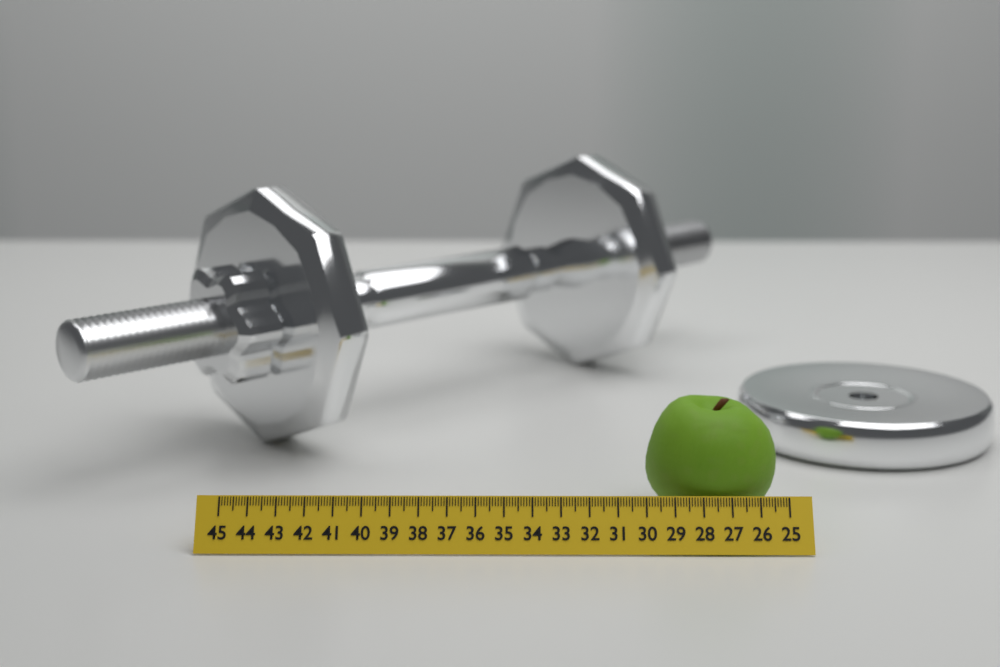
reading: 29.8 (no unit)
